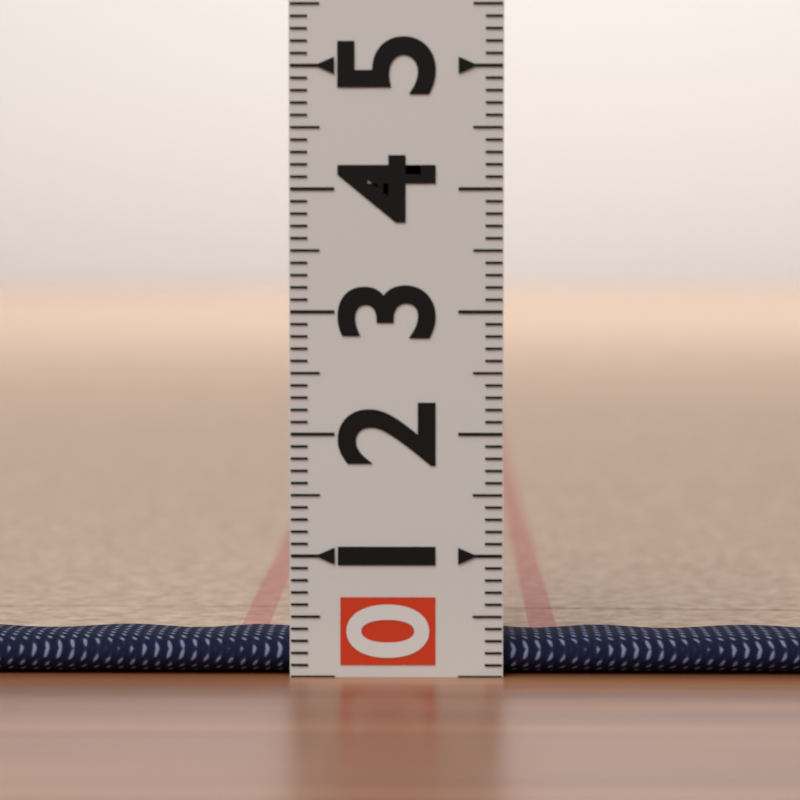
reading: 0.3 (no unit)
